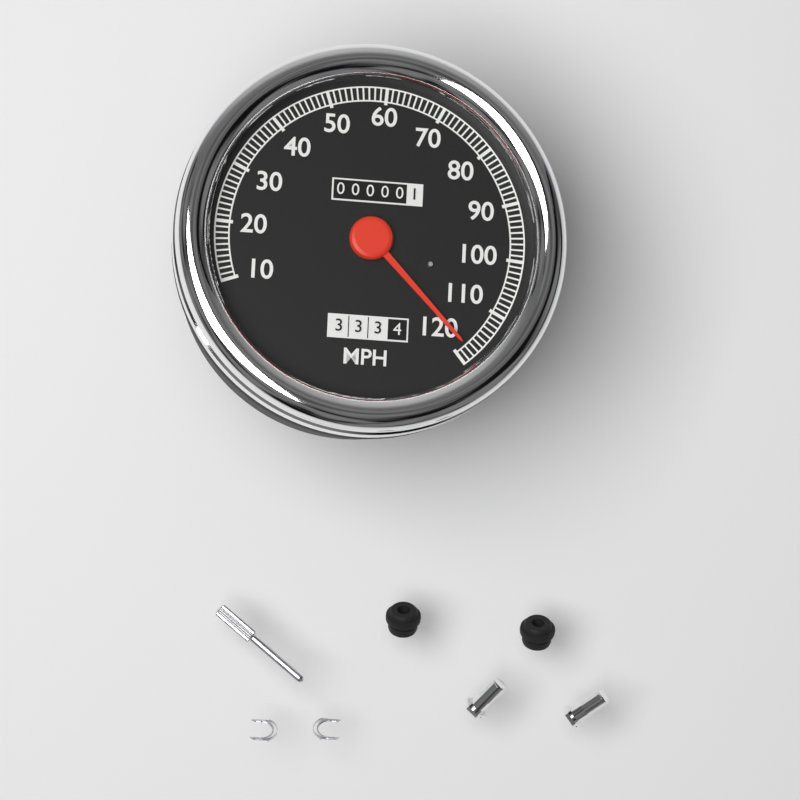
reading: 118 MPH
